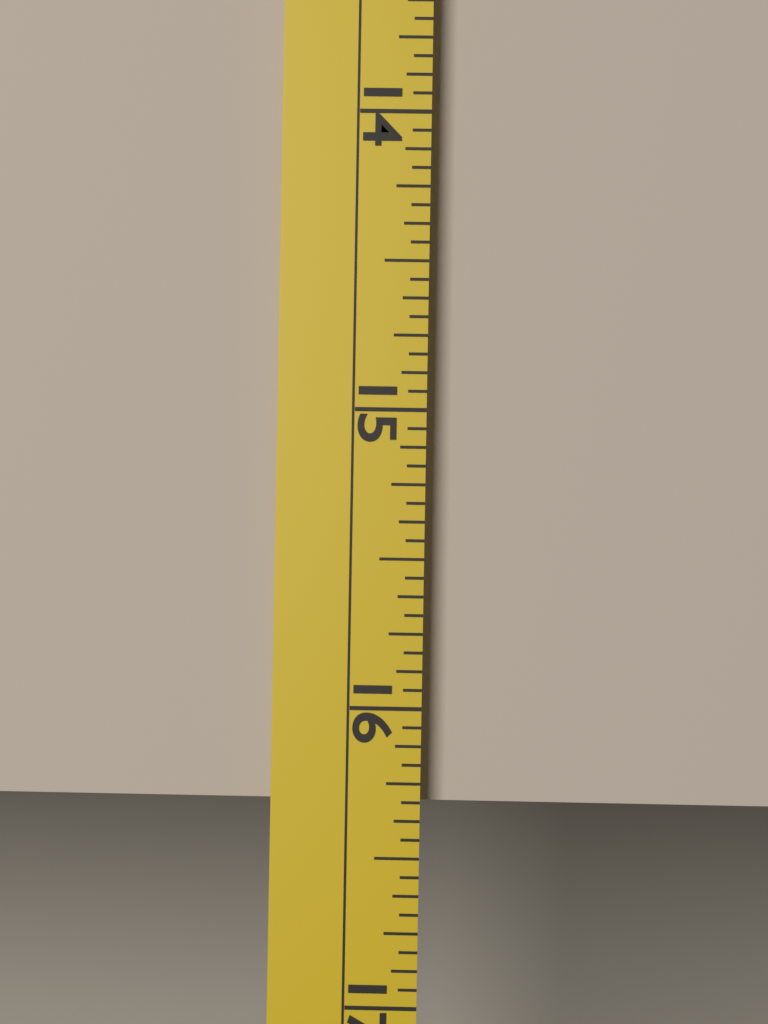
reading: 16.3125 (no unit)
